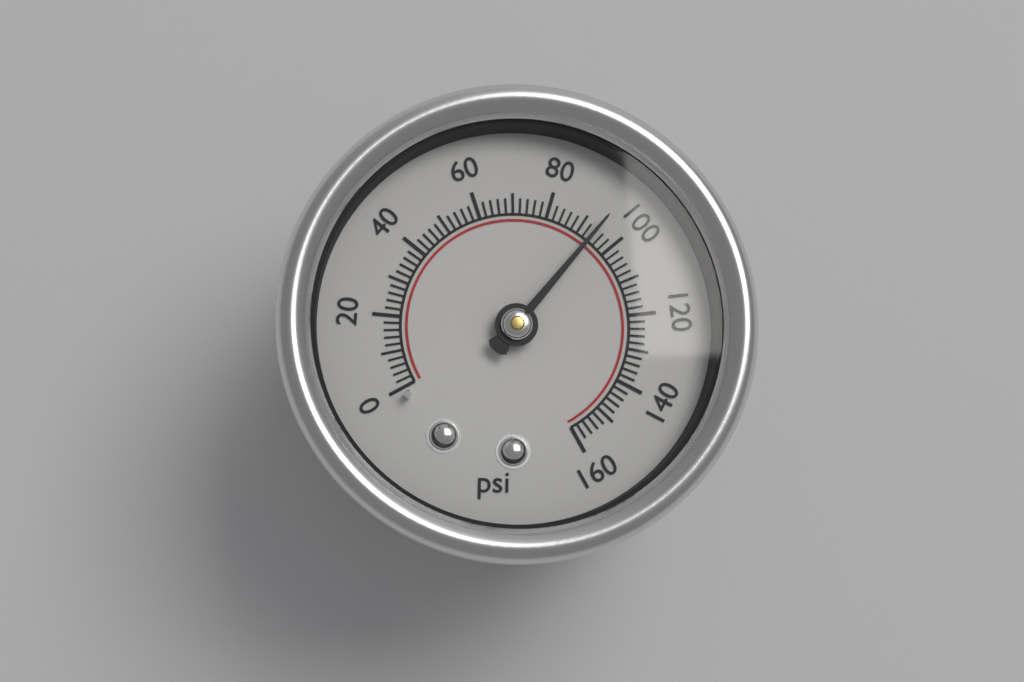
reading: 94 psi
